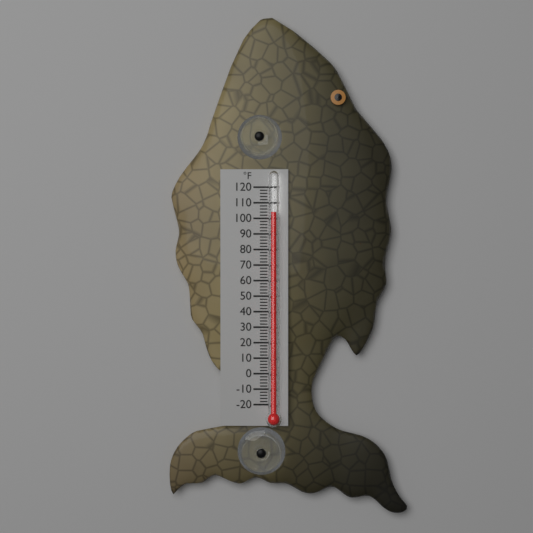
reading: 104 °F
